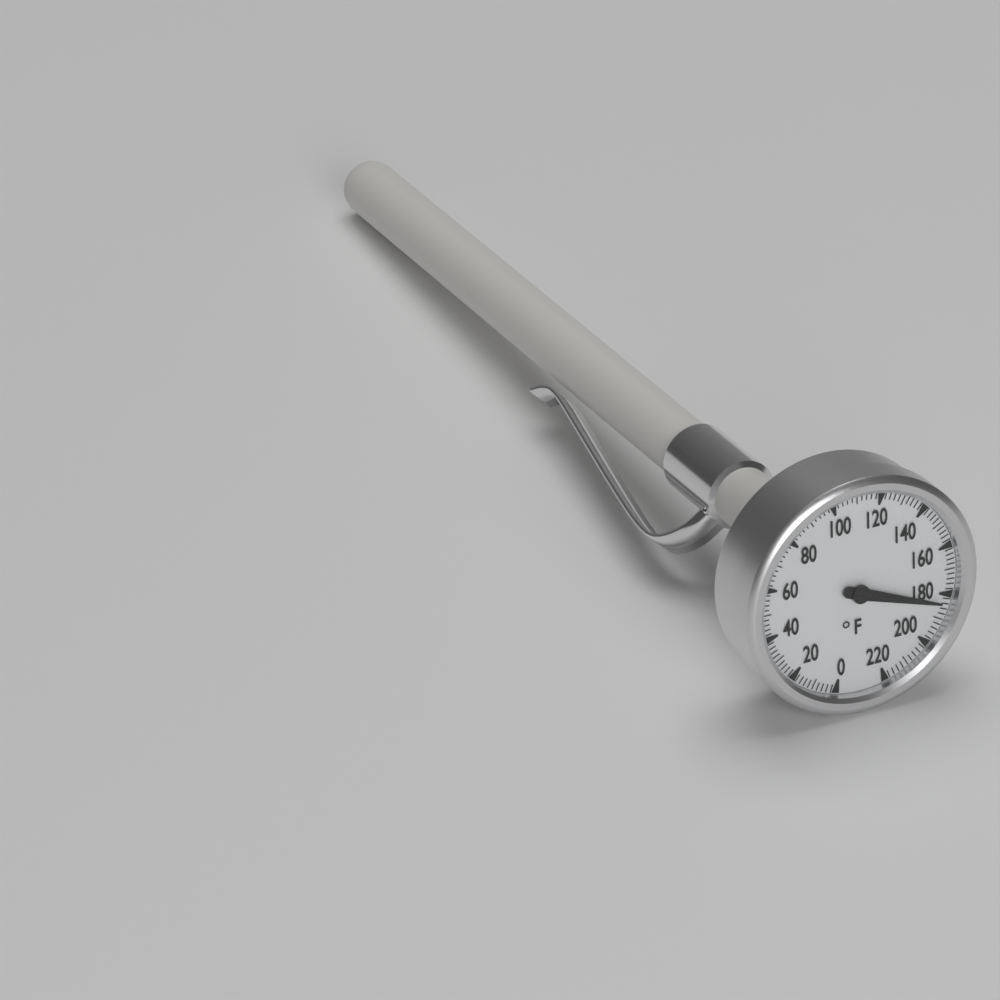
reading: 184 °F
